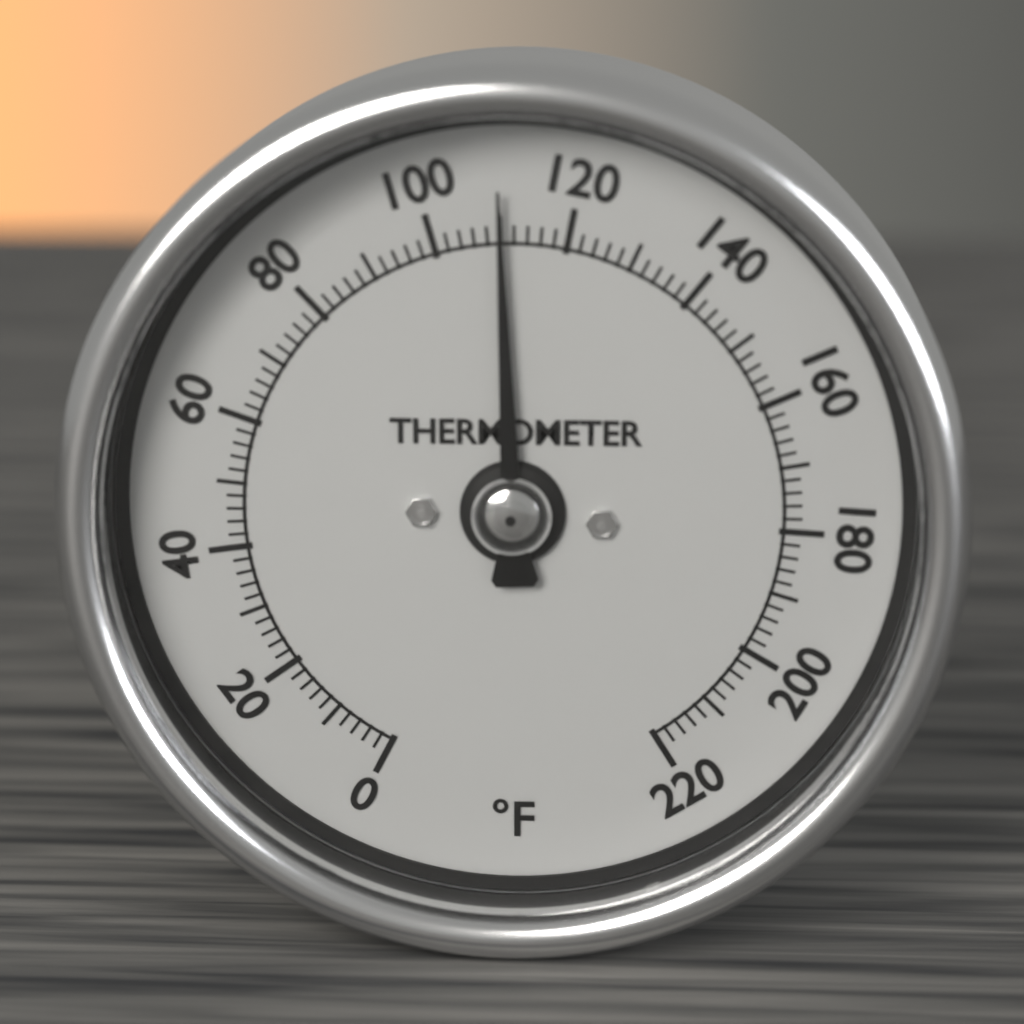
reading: 110 °F
